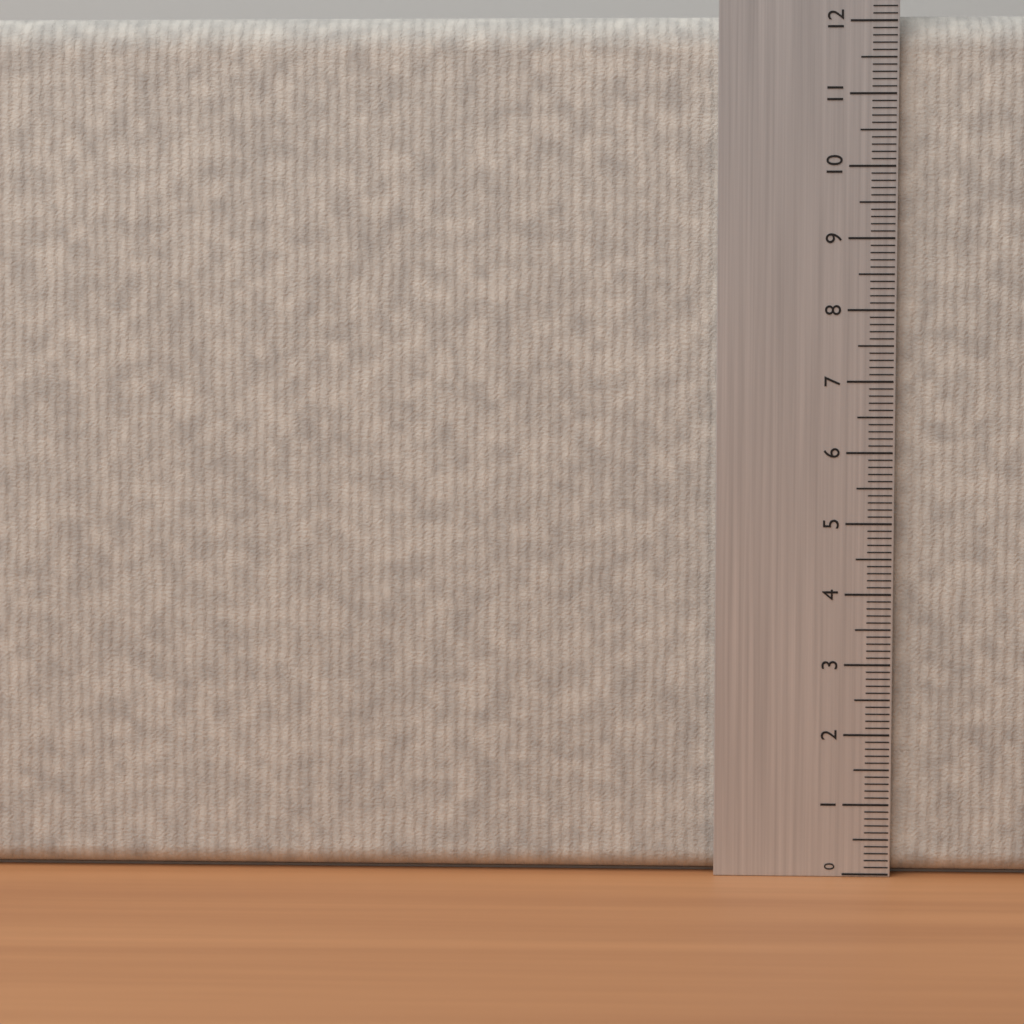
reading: 12.1 (no unit)
